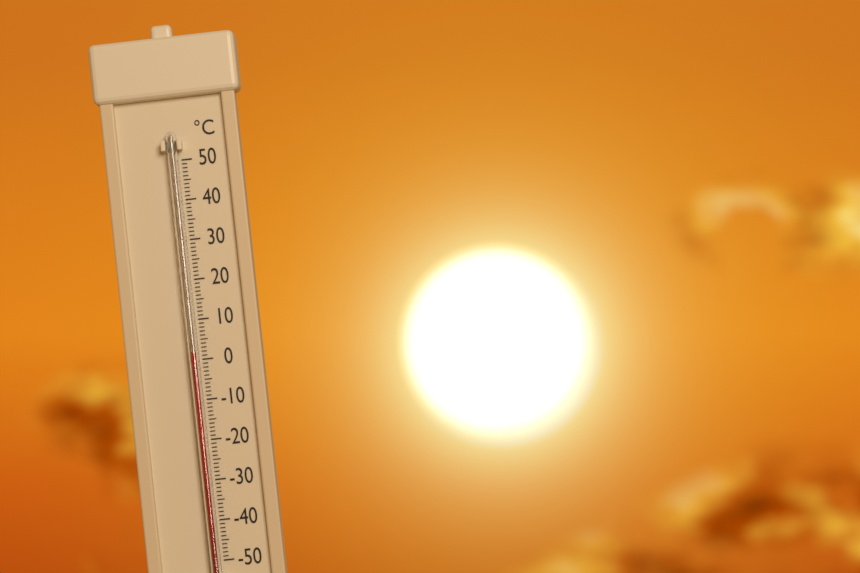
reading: 2 °C
